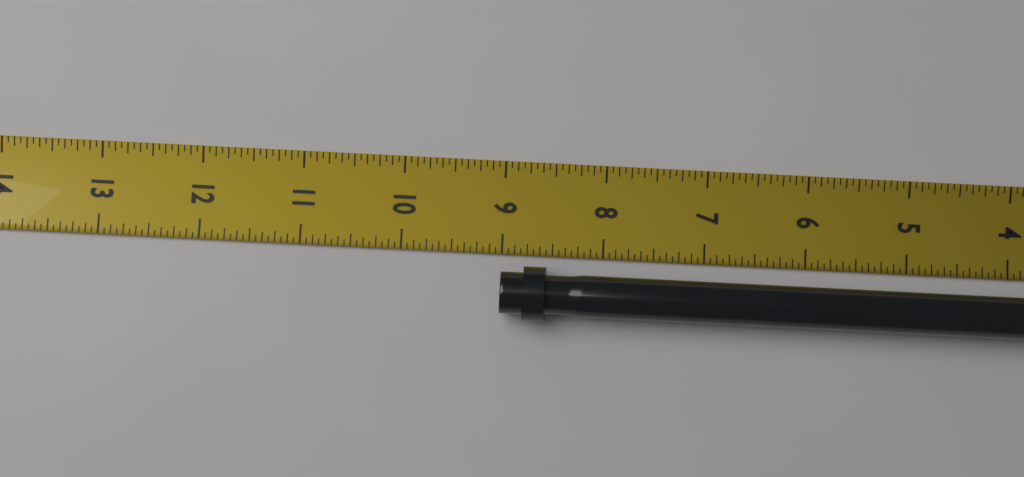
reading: 9.0000 in
